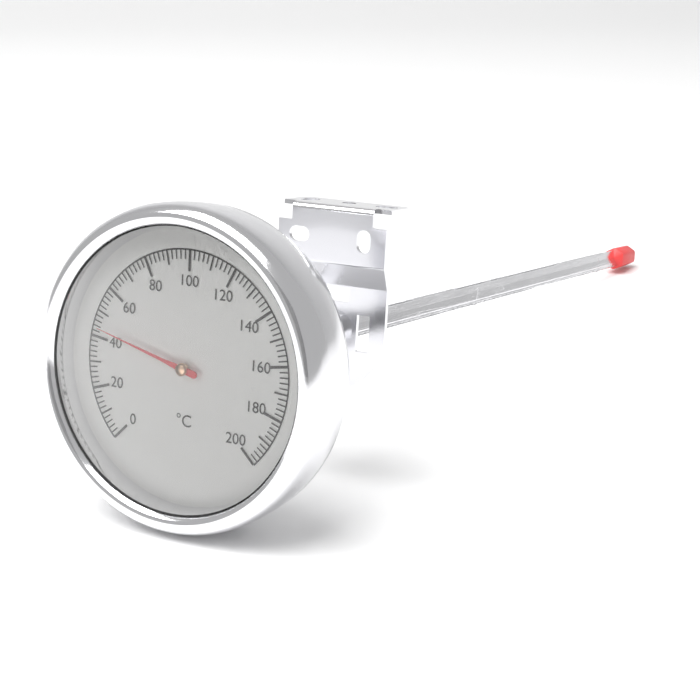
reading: 44 °C
